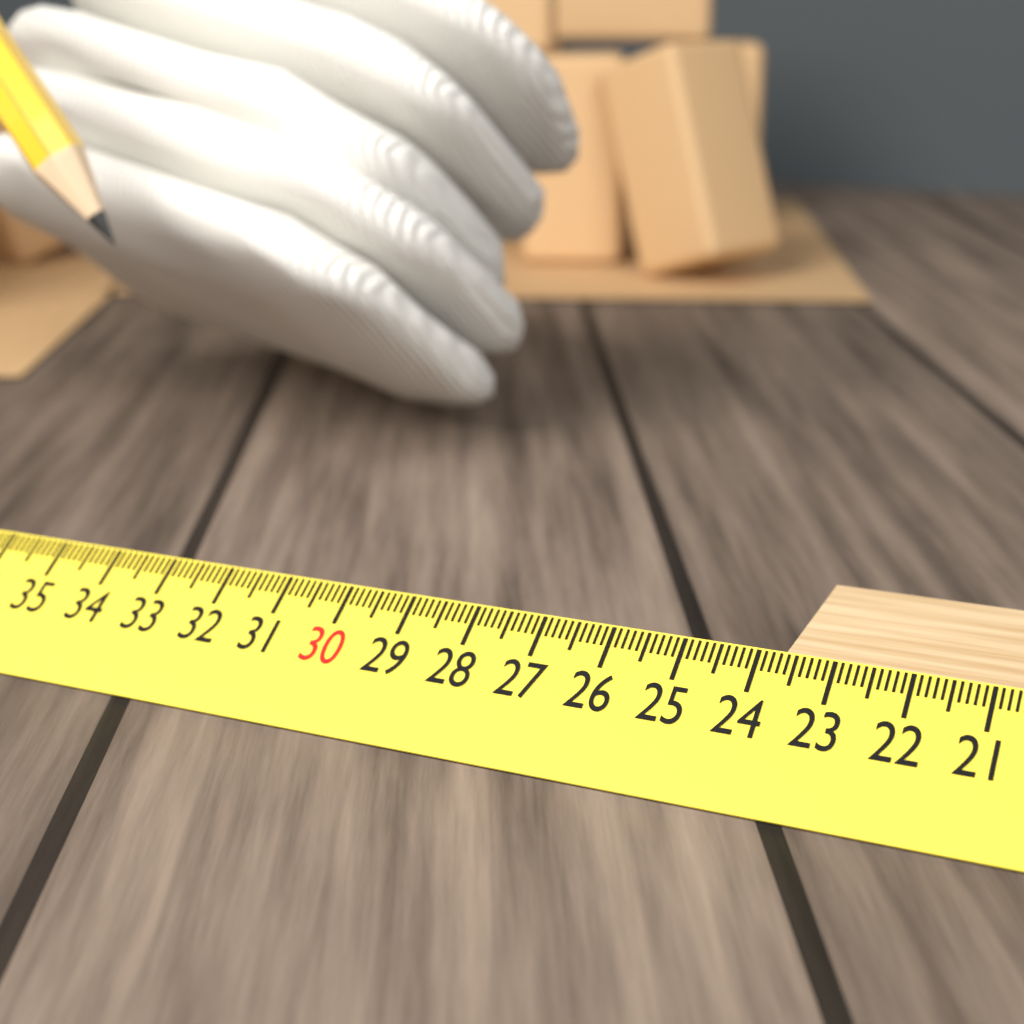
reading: 23.7 cm
